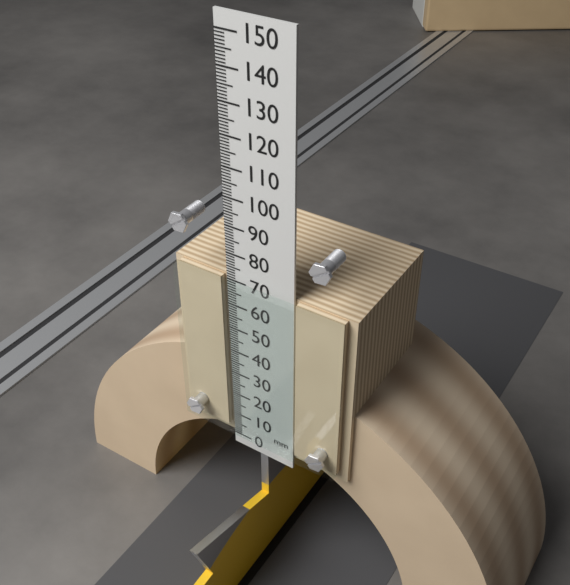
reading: 71 mm
